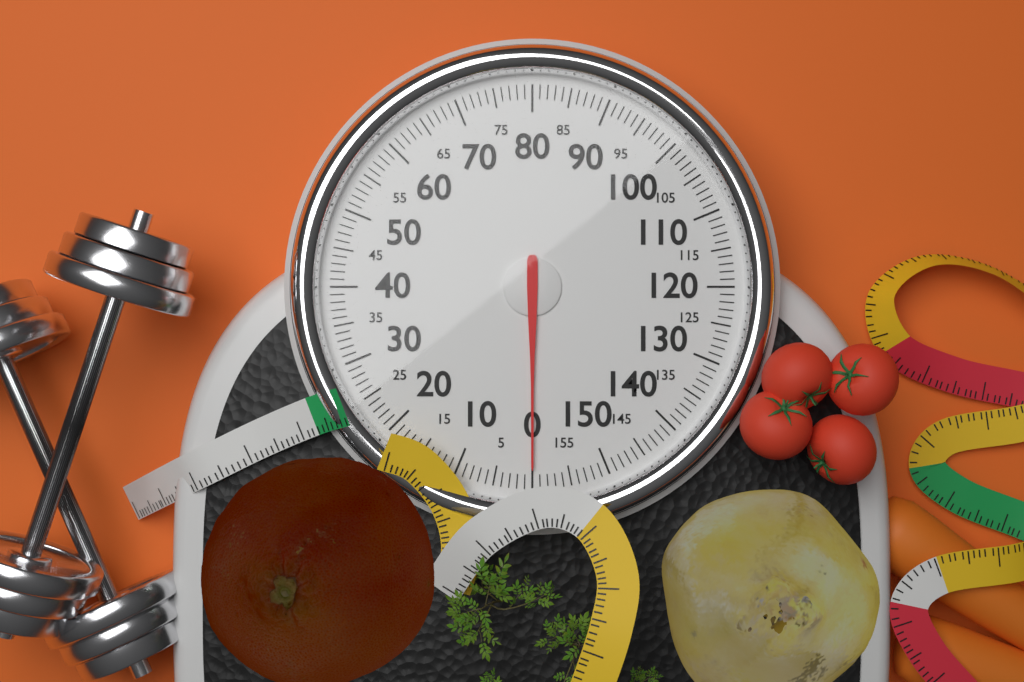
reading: 0 (no unit)
